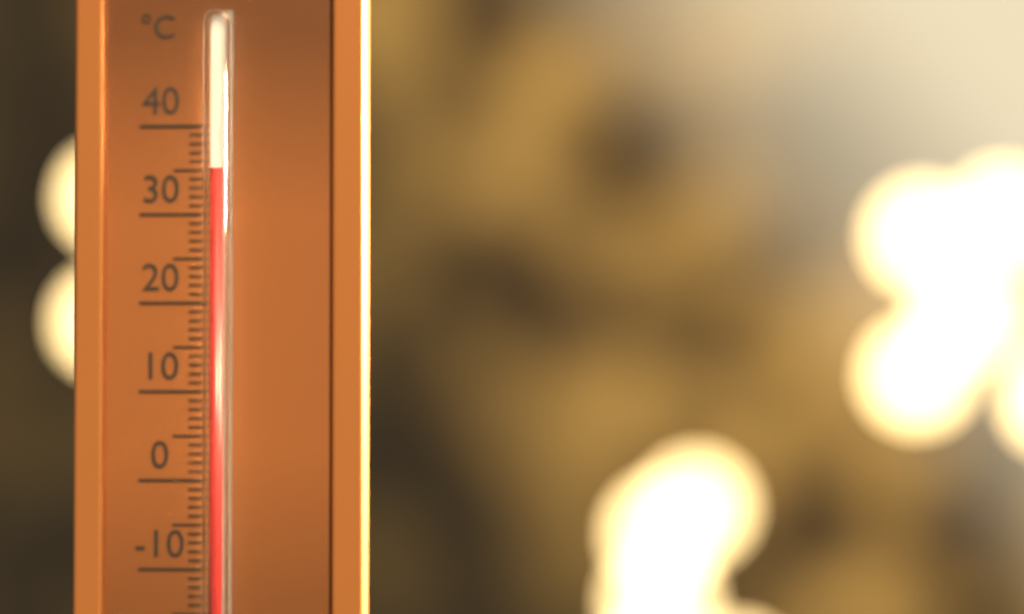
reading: 35 °C
